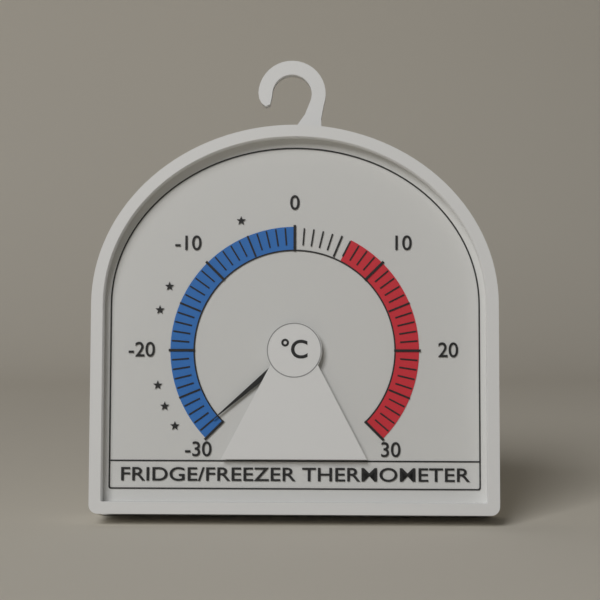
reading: -29 °C
